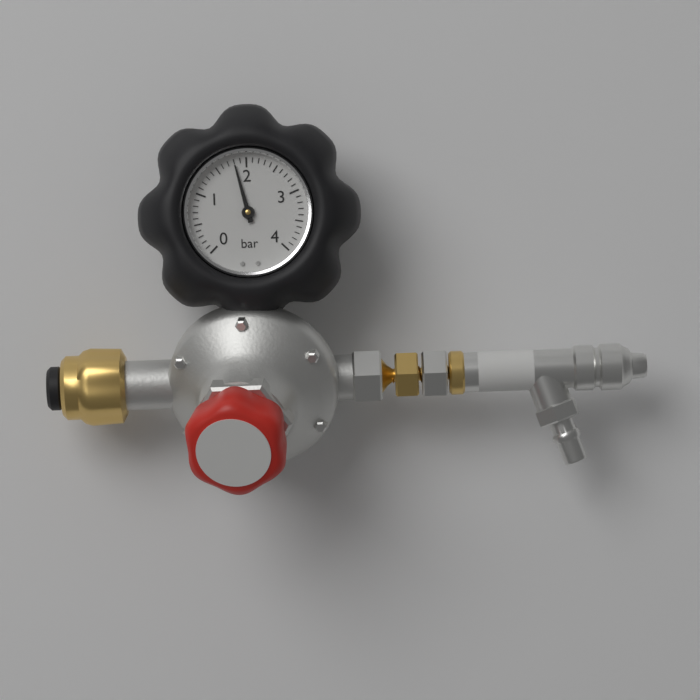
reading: 1.8 bar
